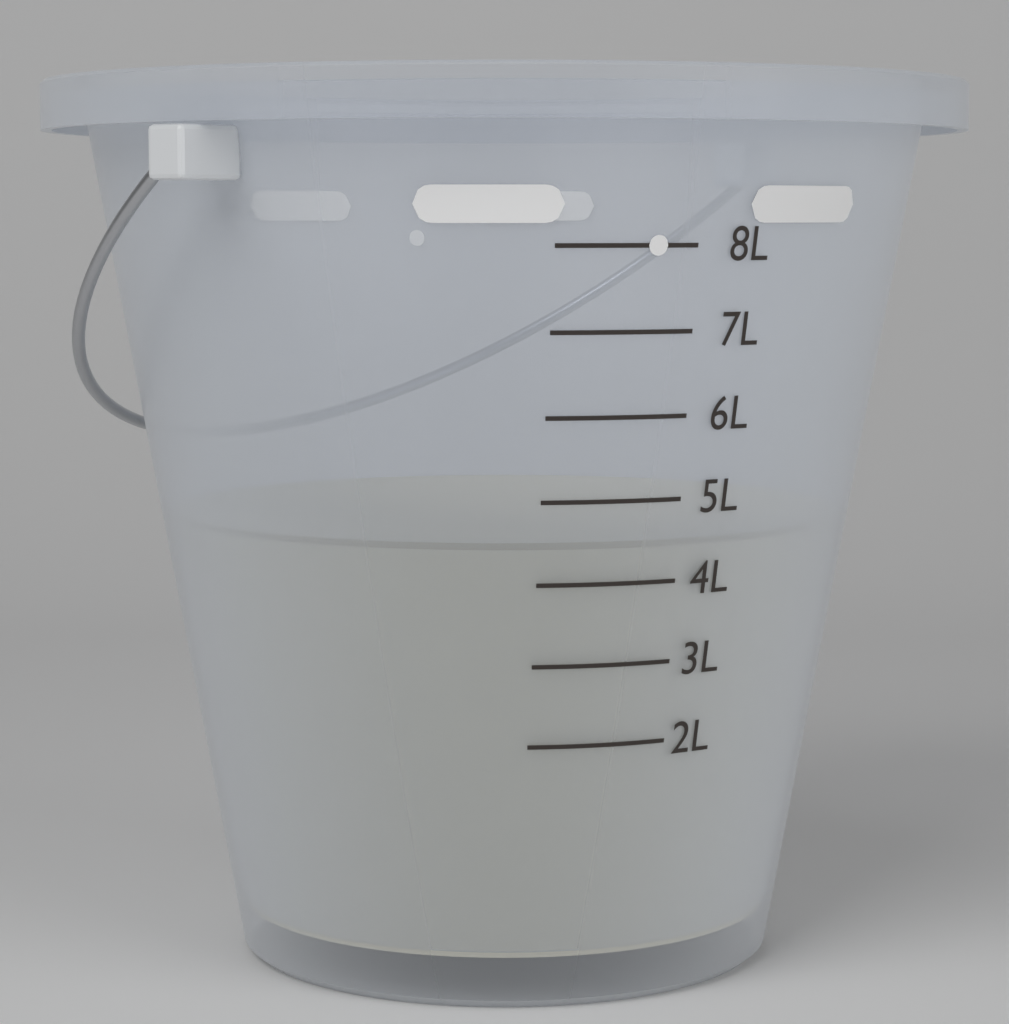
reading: 4.5 L
